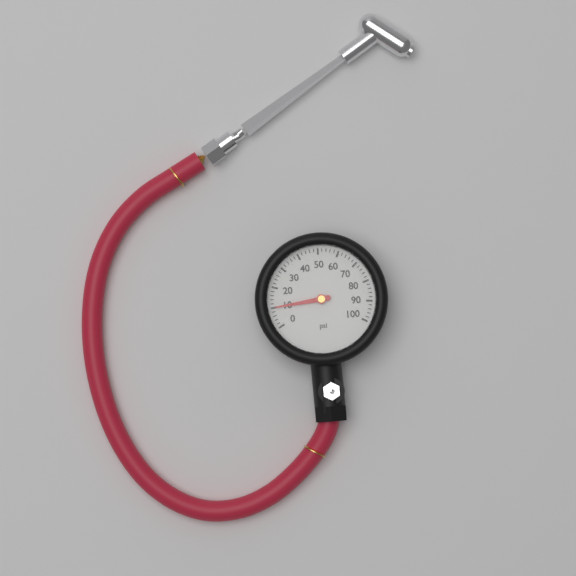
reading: 10 psi
